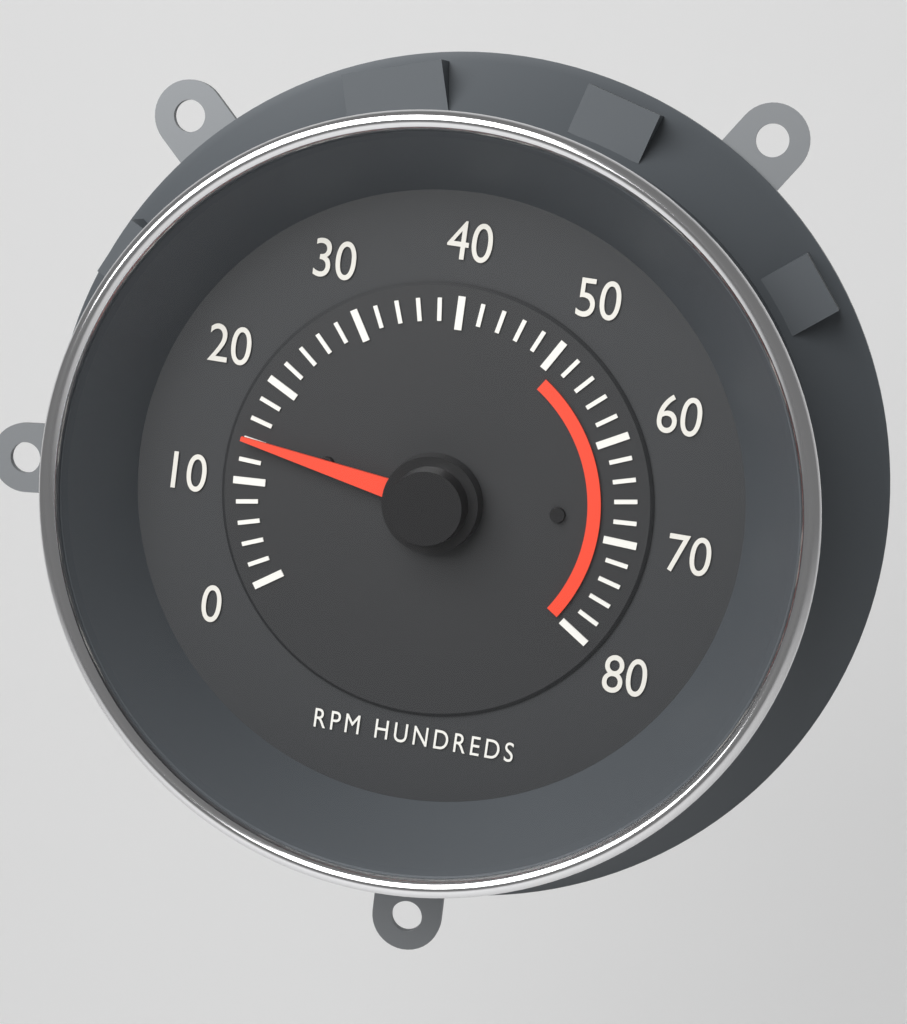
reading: 1400 RPM
